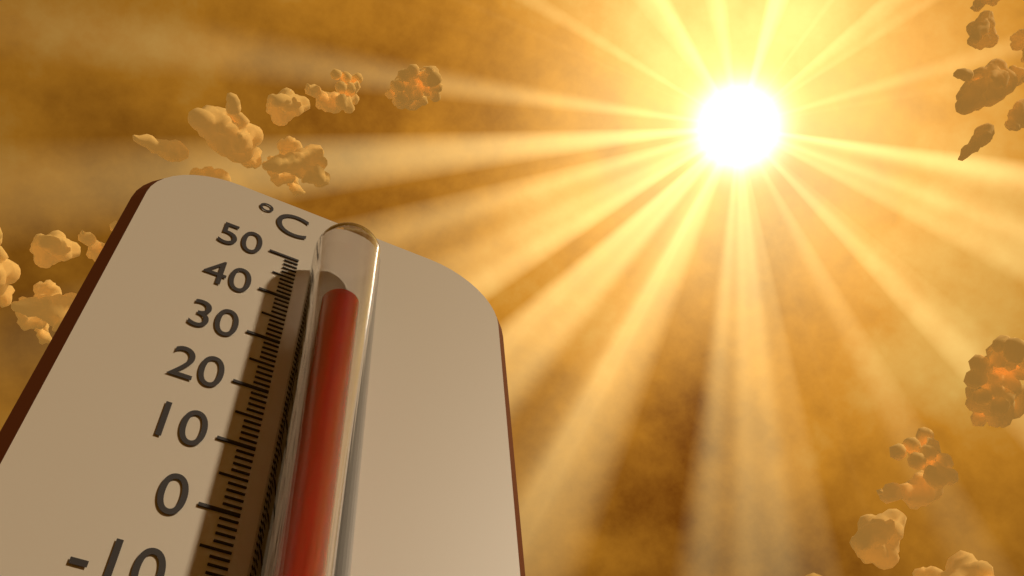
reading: 35 °C
